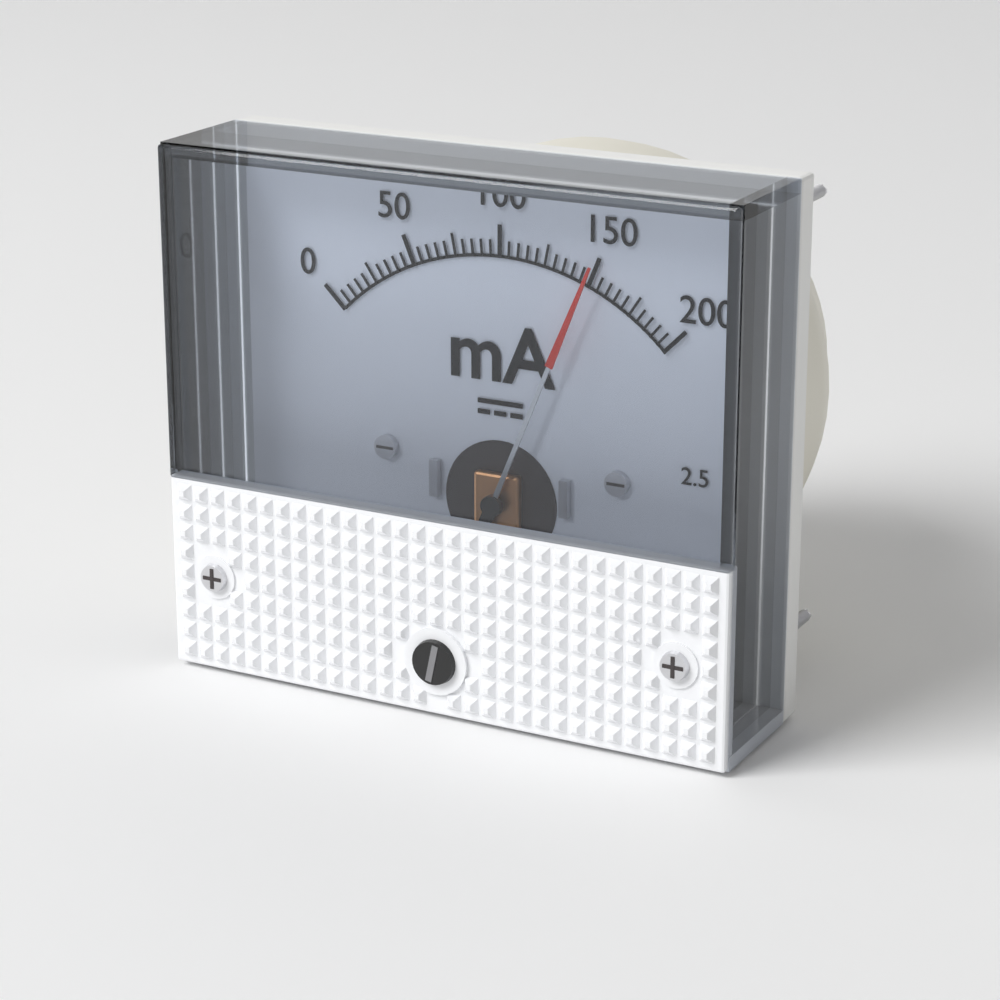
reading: 150 mA
